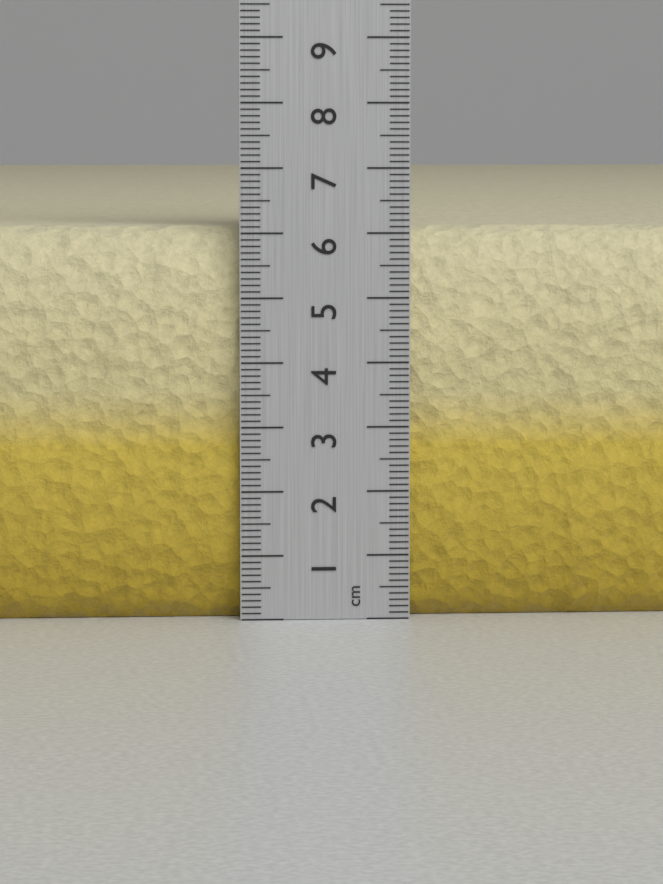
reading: 6.1 cm
